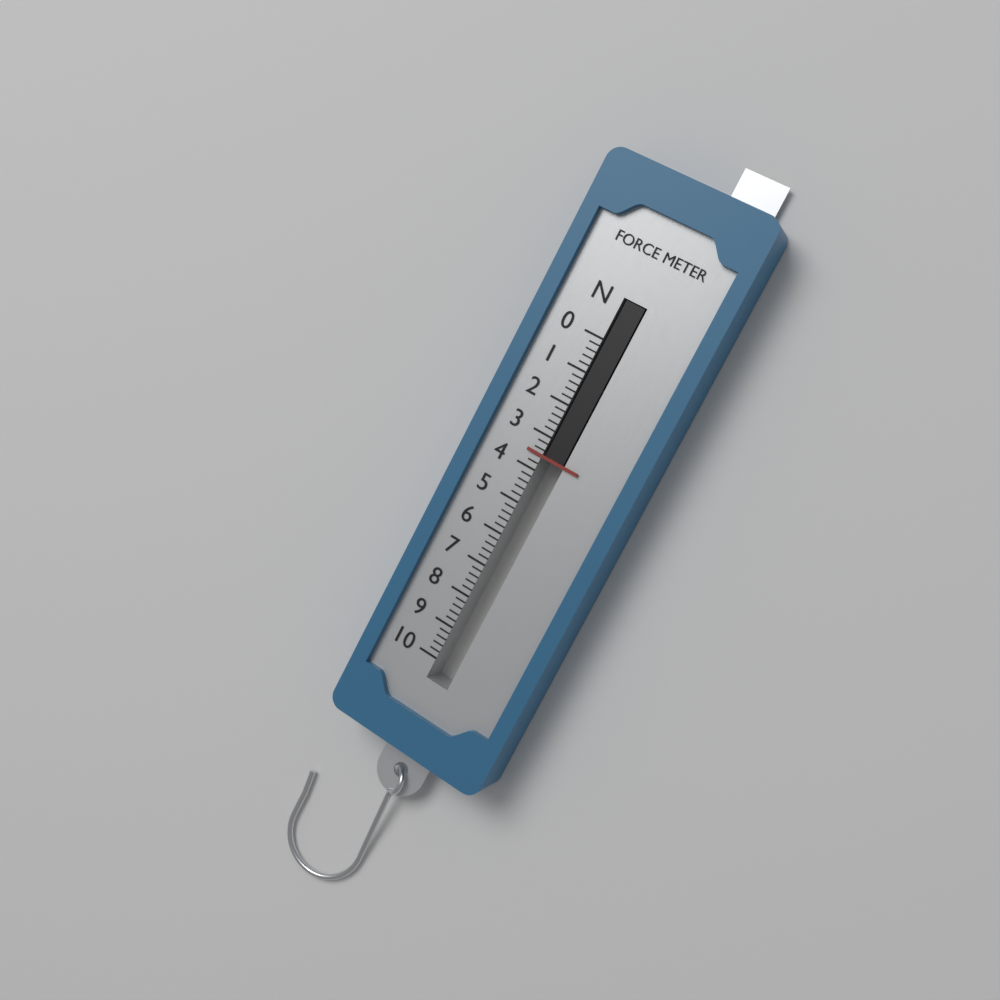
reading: 3.6 N
